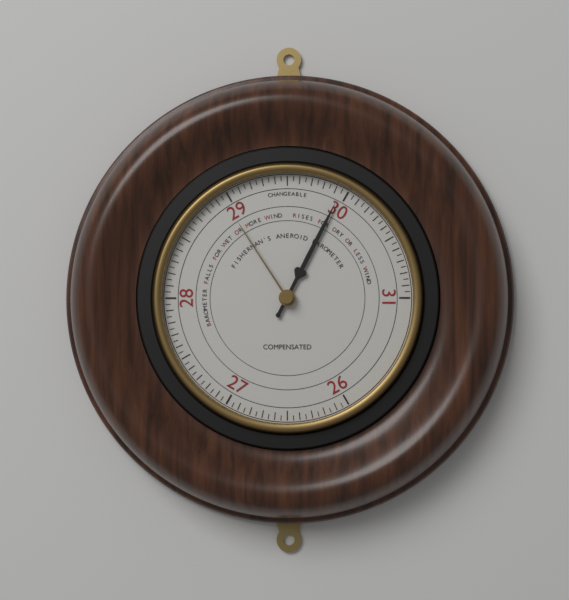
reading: 29.95 (no unit)
